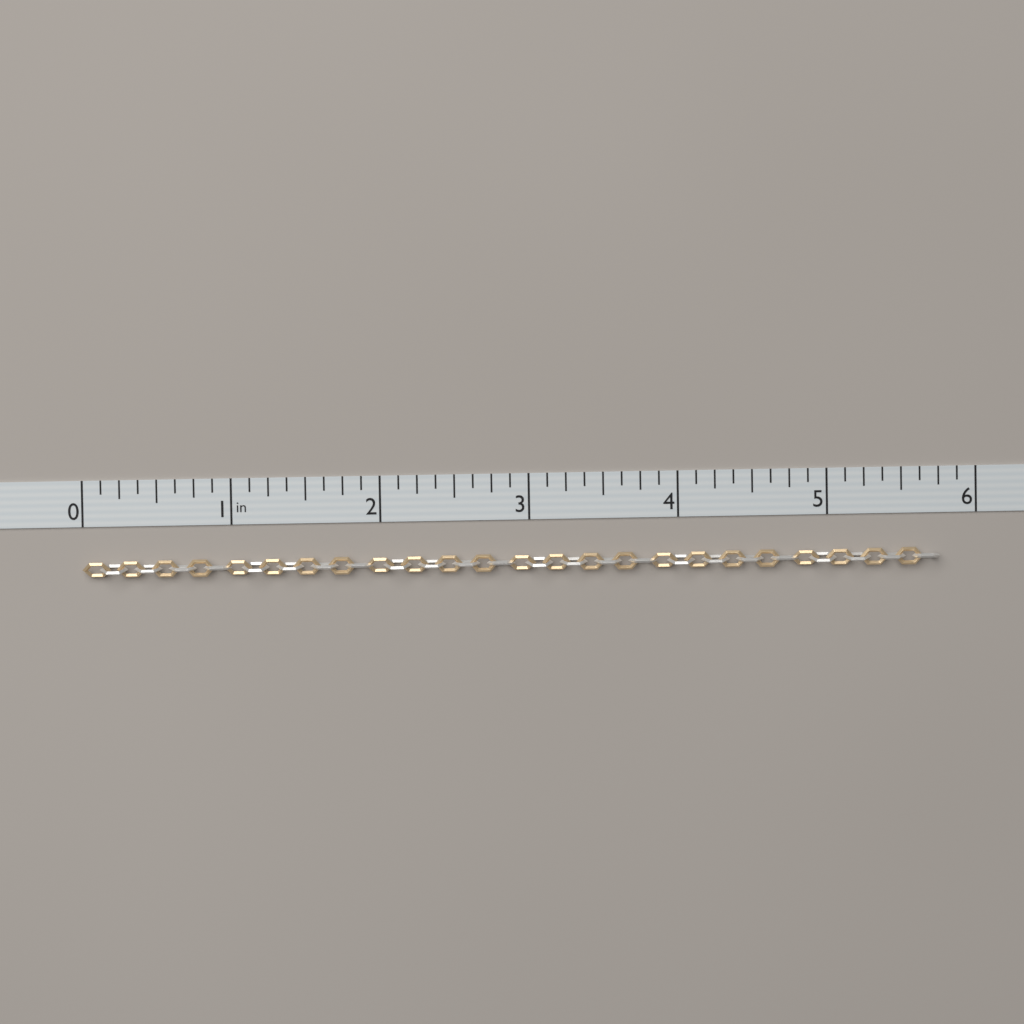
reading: 5.750 in
